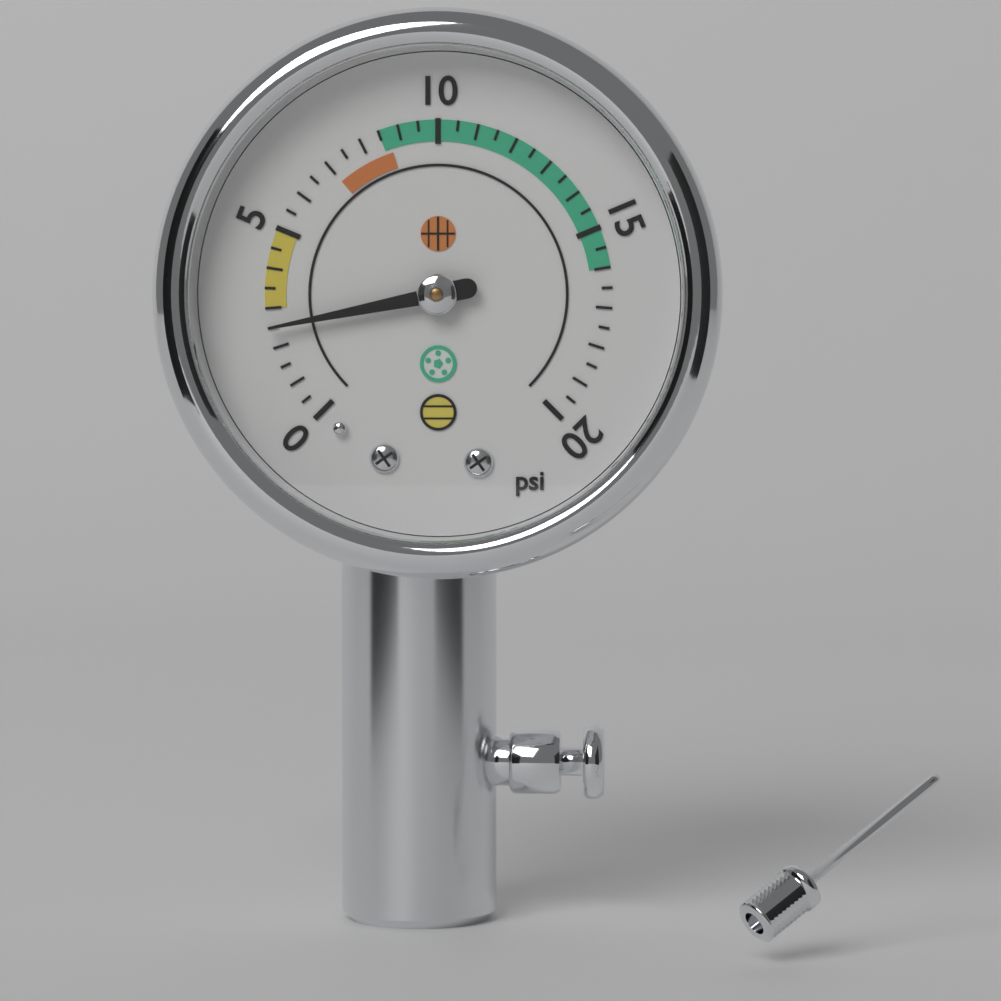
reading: 2.5 psi
